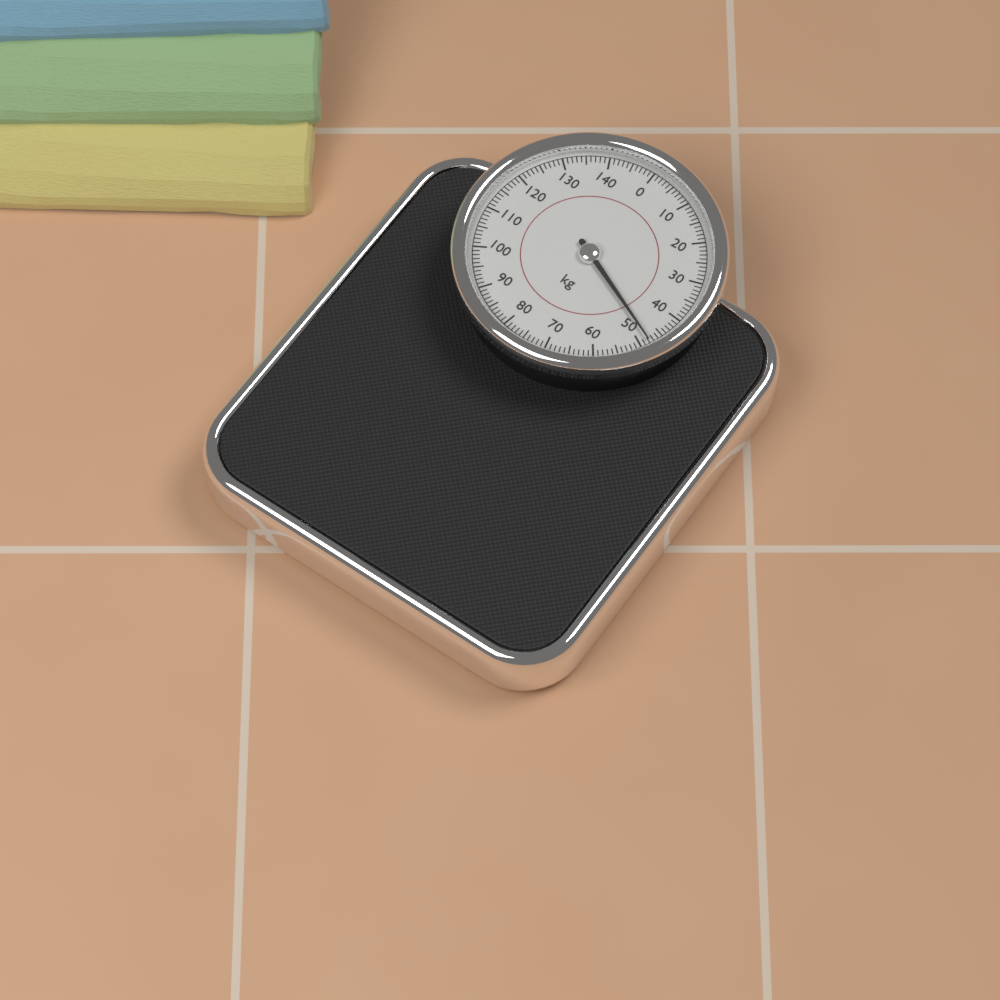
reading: 48 kg
